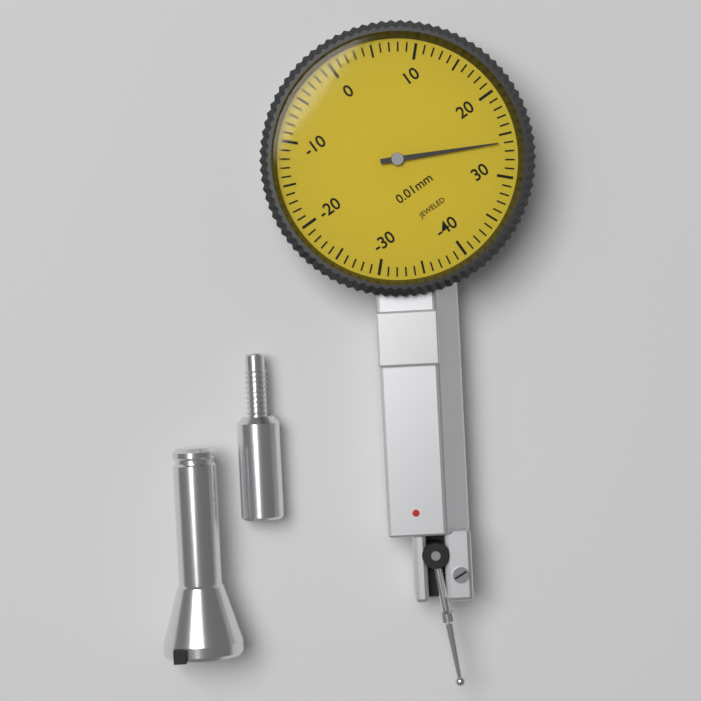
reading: 26 0.01mm
